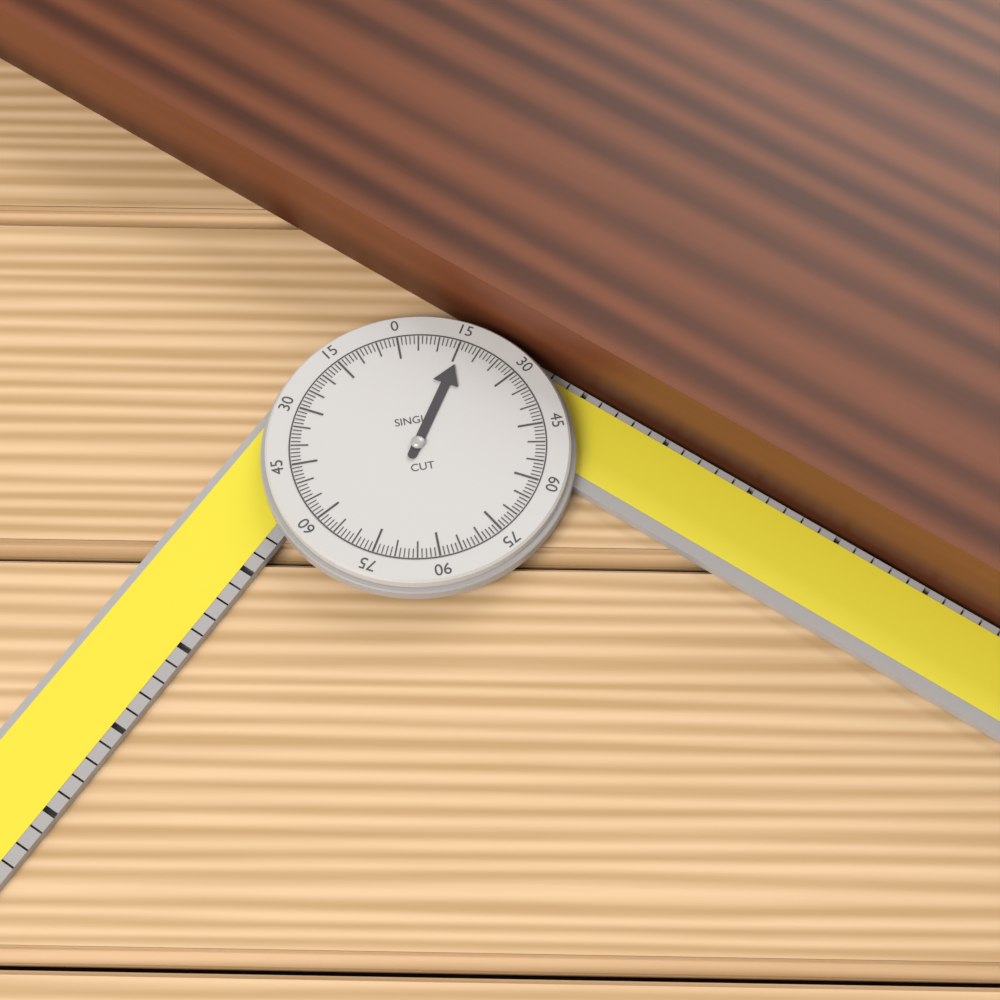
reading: 16 °
